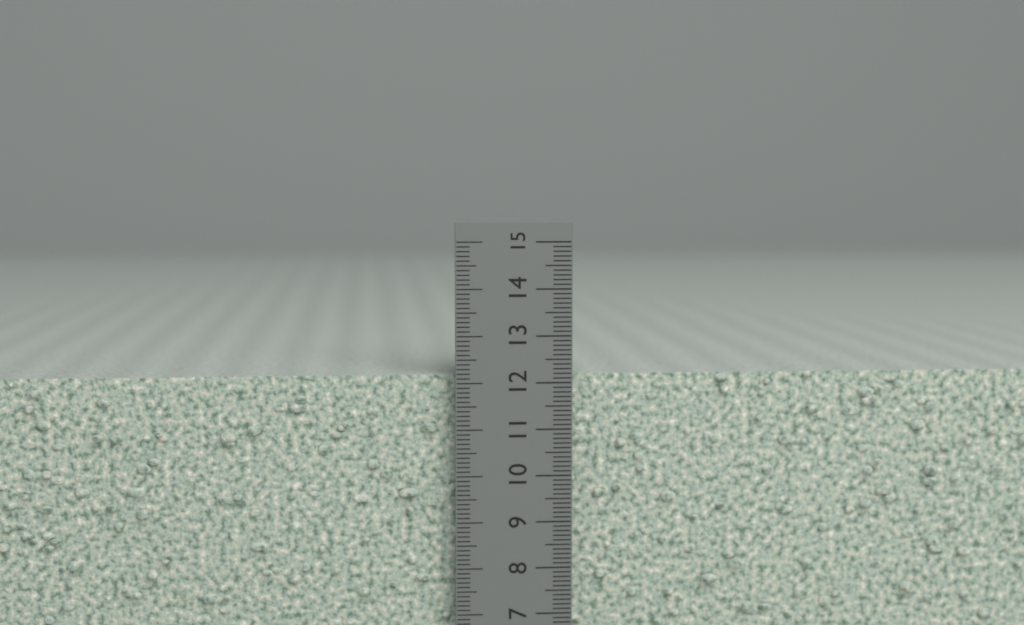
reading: 12.2 cm
